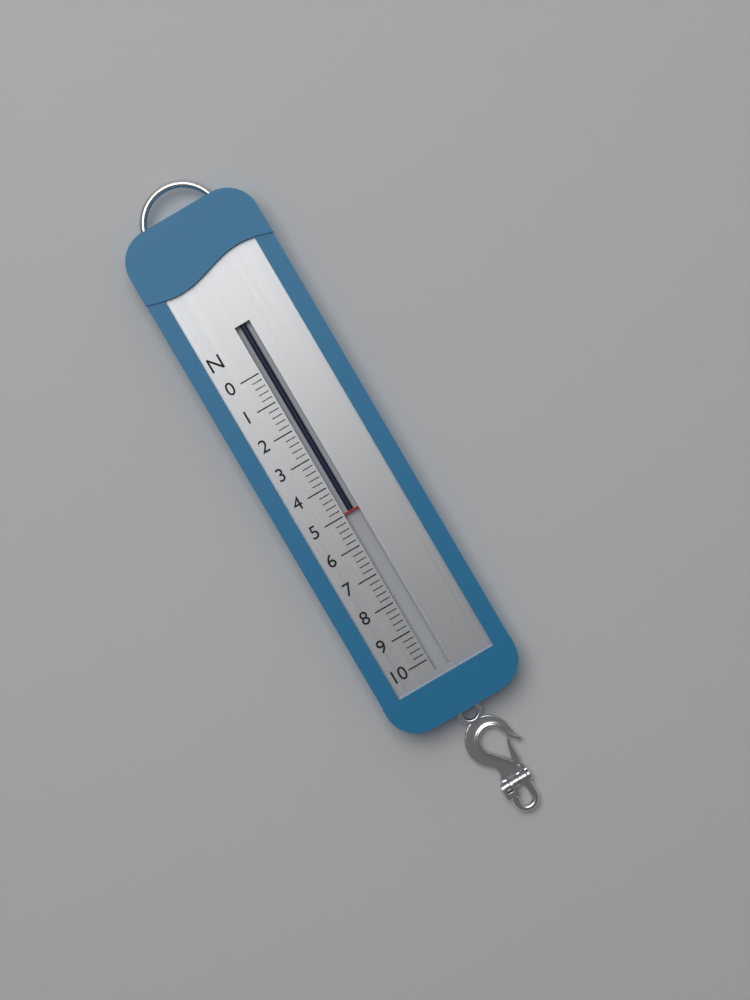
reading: 5.0 N
